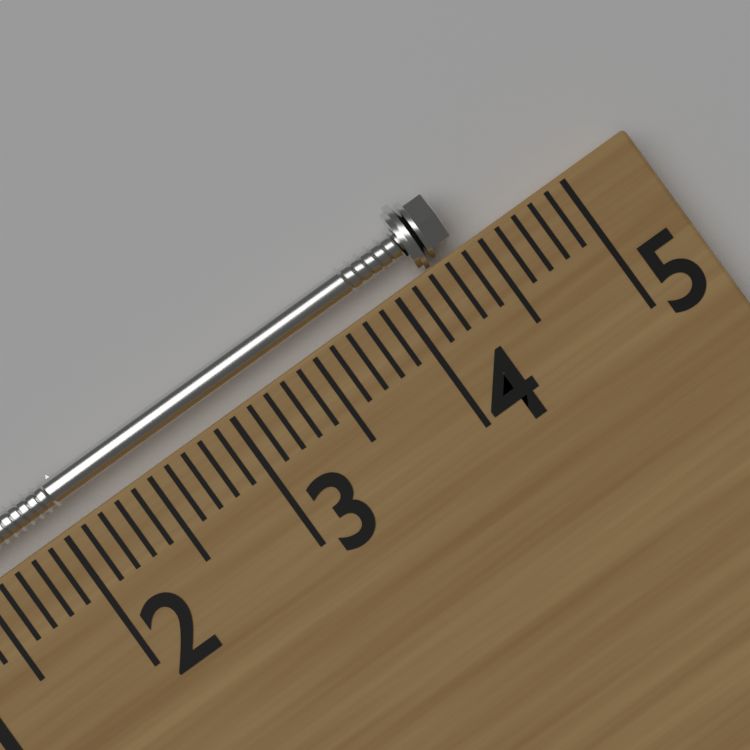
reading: 4.4 cm
